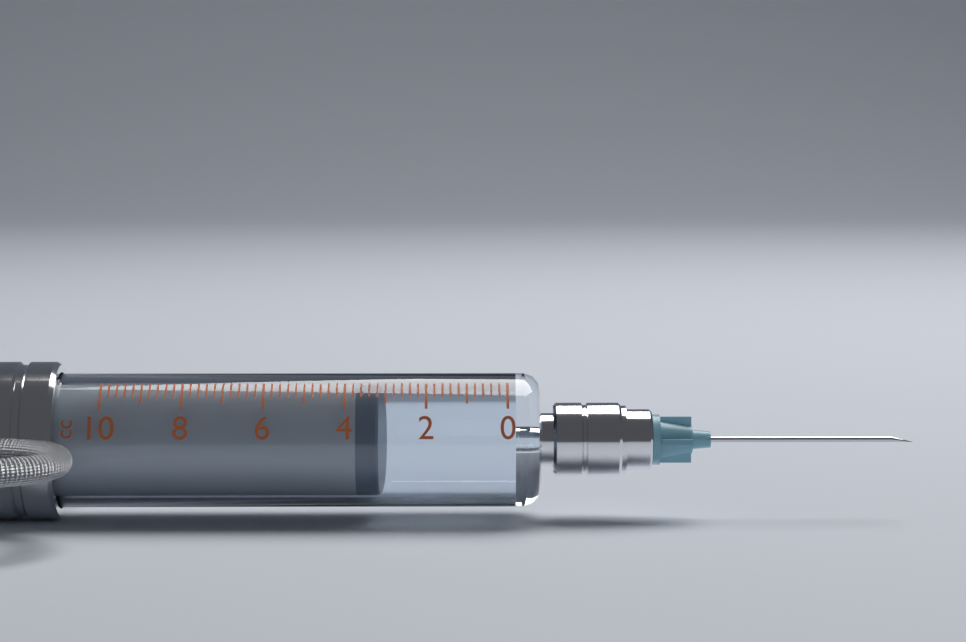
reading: 3.2 cc
